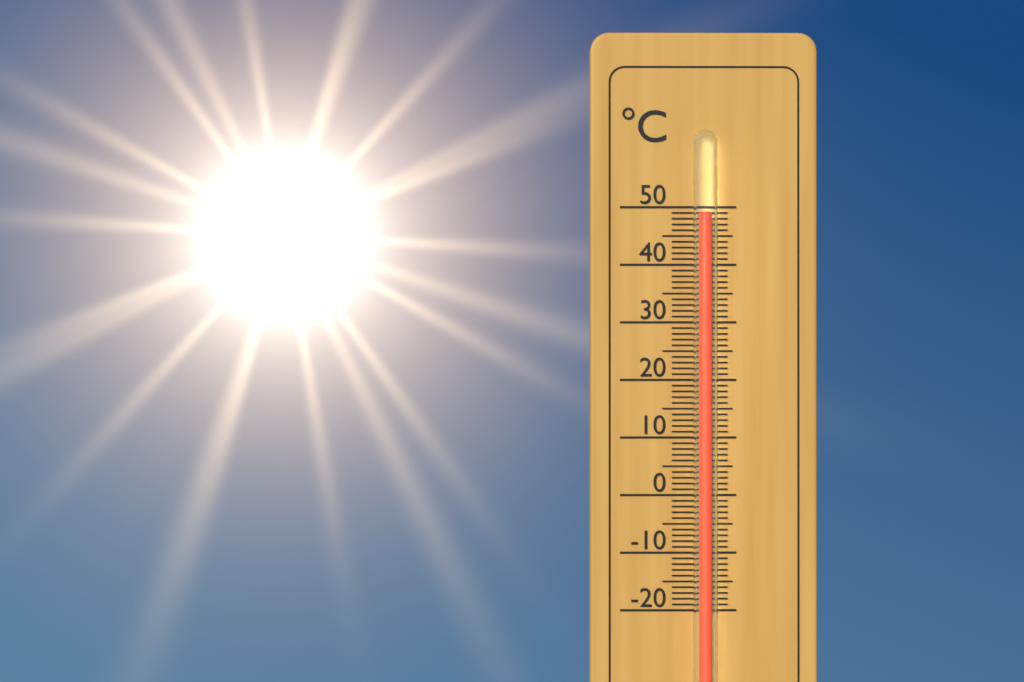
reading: 49 °C
